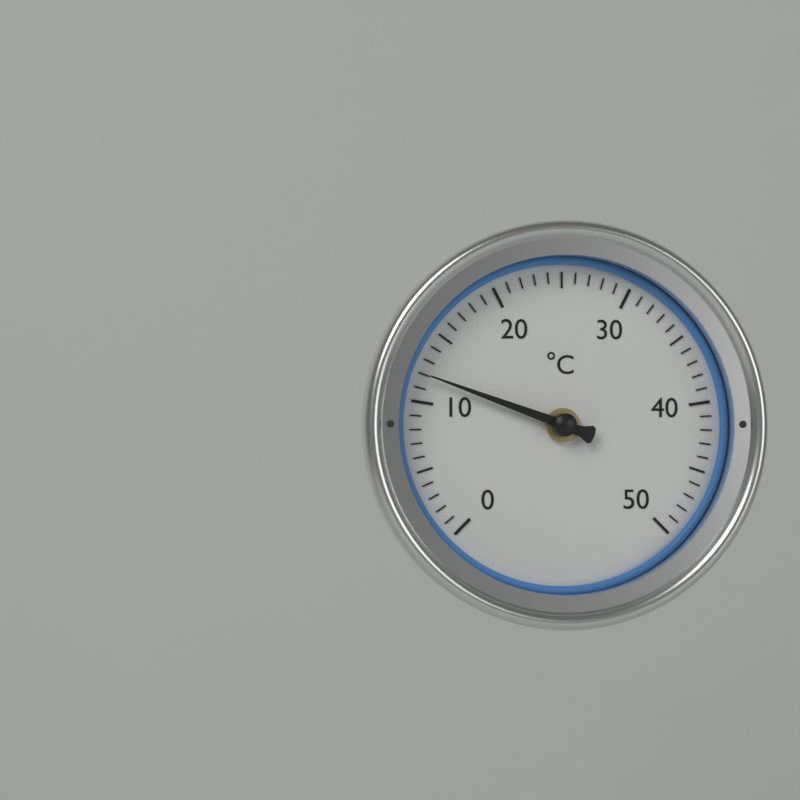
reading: 12 °C
